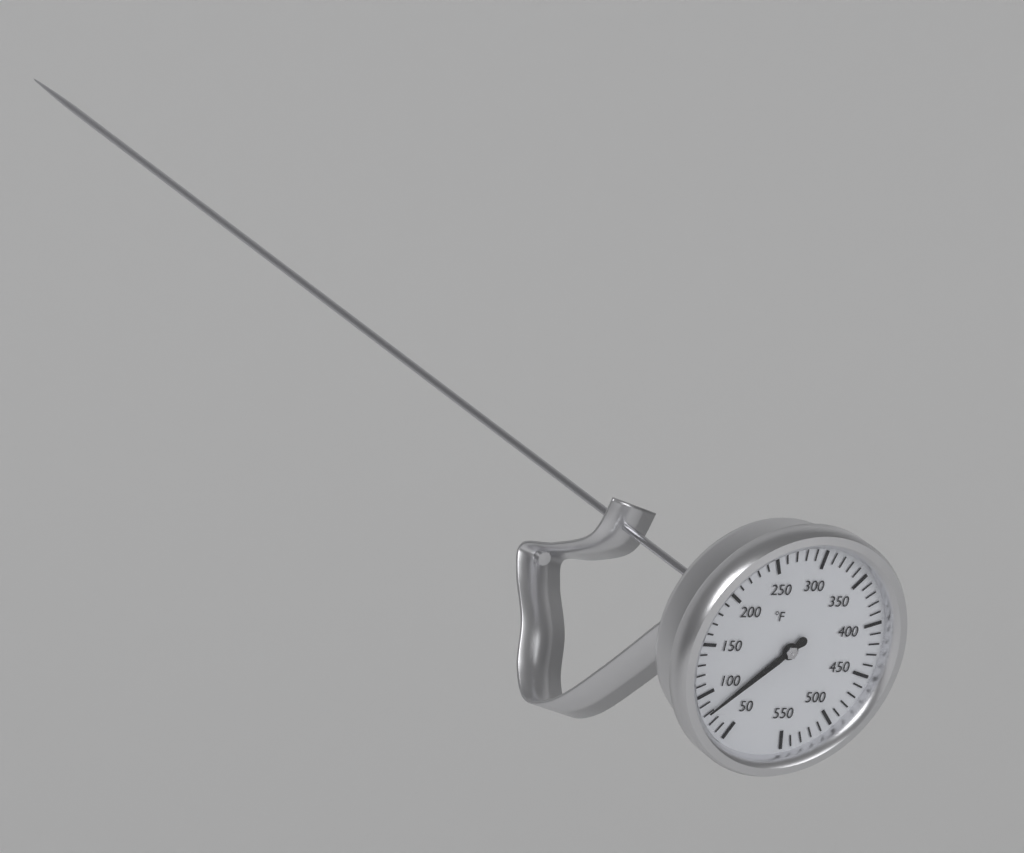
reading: 80 °F
